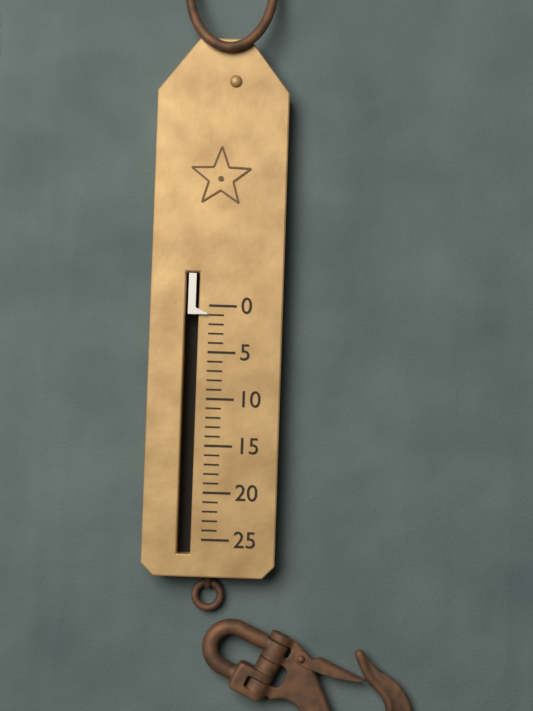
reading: 1 (no unit)
